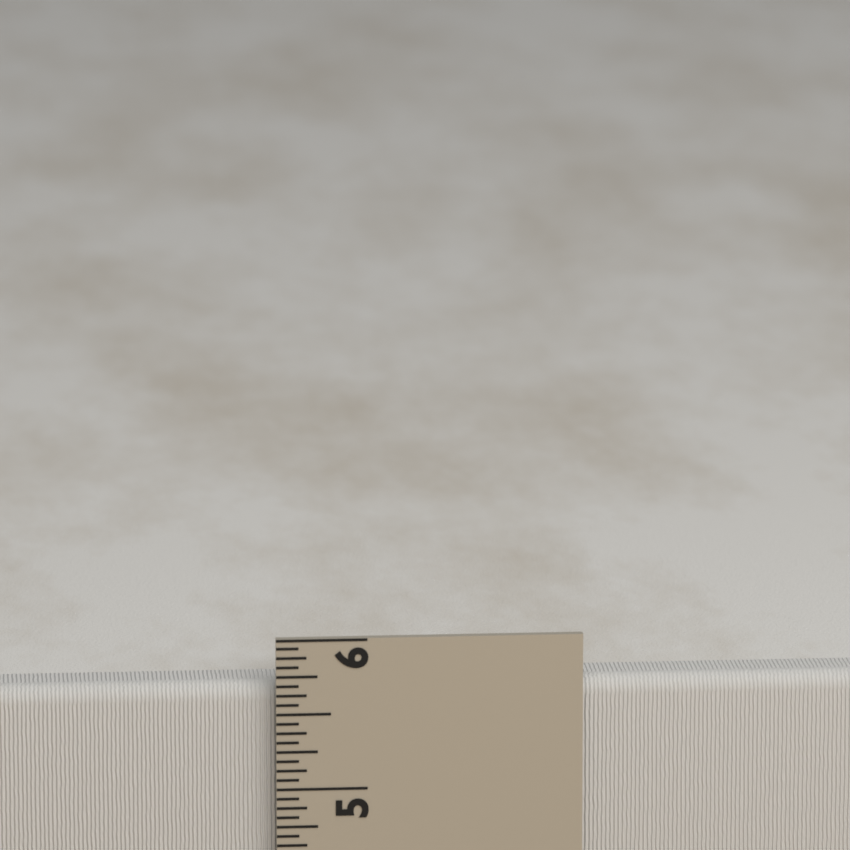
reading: 5.6875 in
